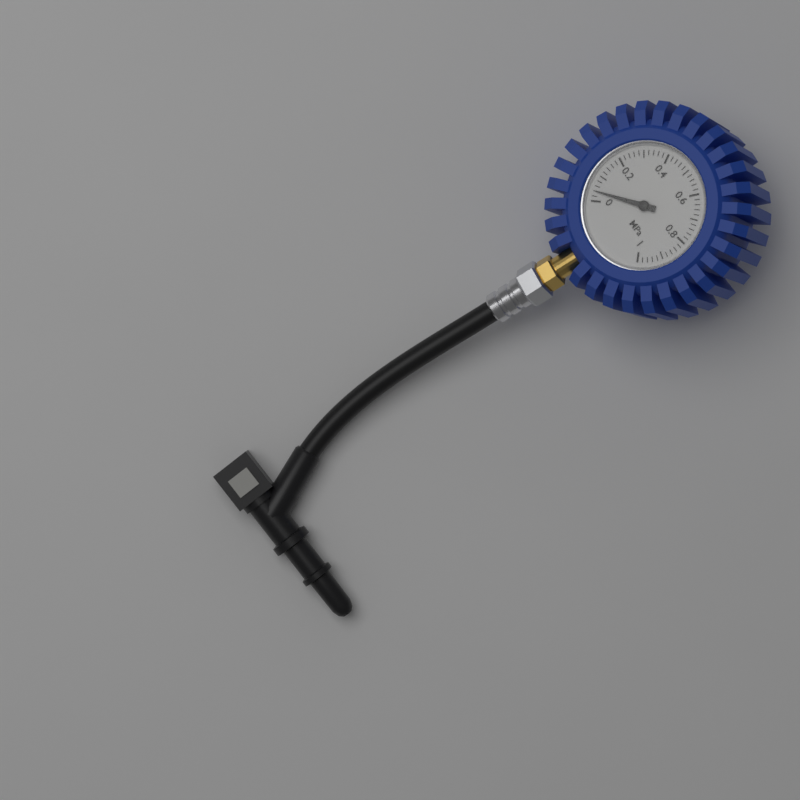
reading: 0.04 MPa
